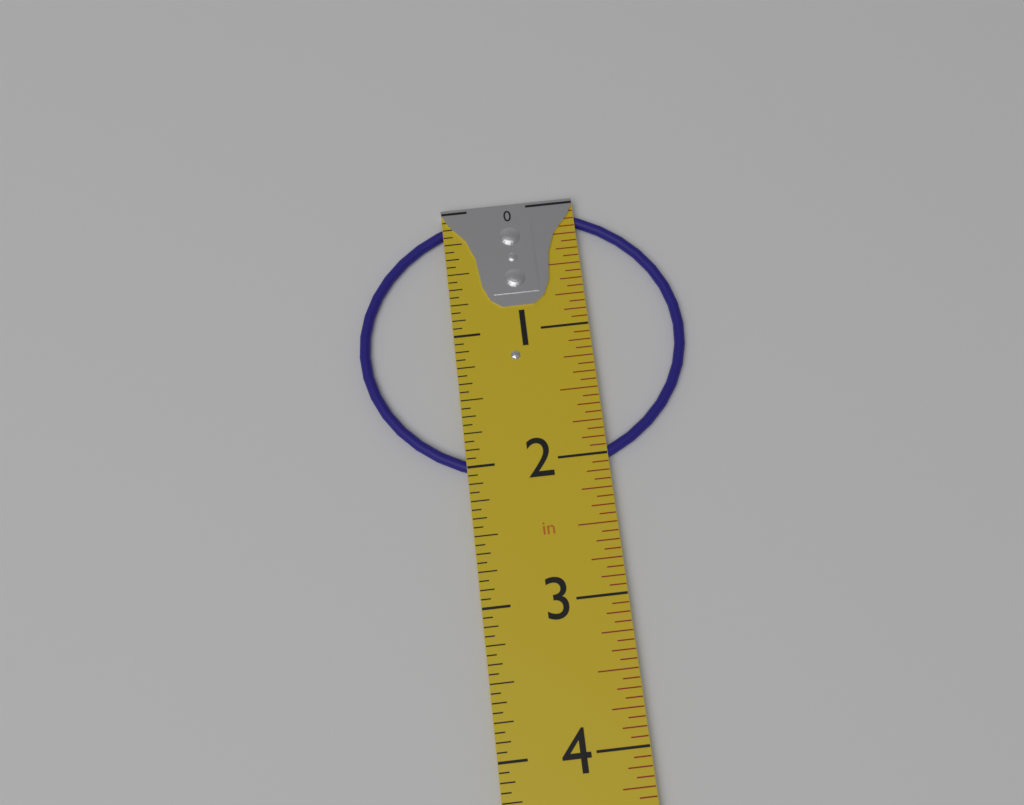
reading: 2.1250 in
